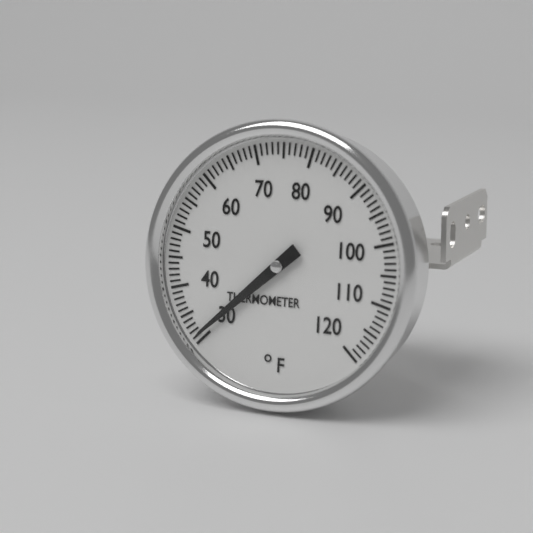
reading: 31 °F
